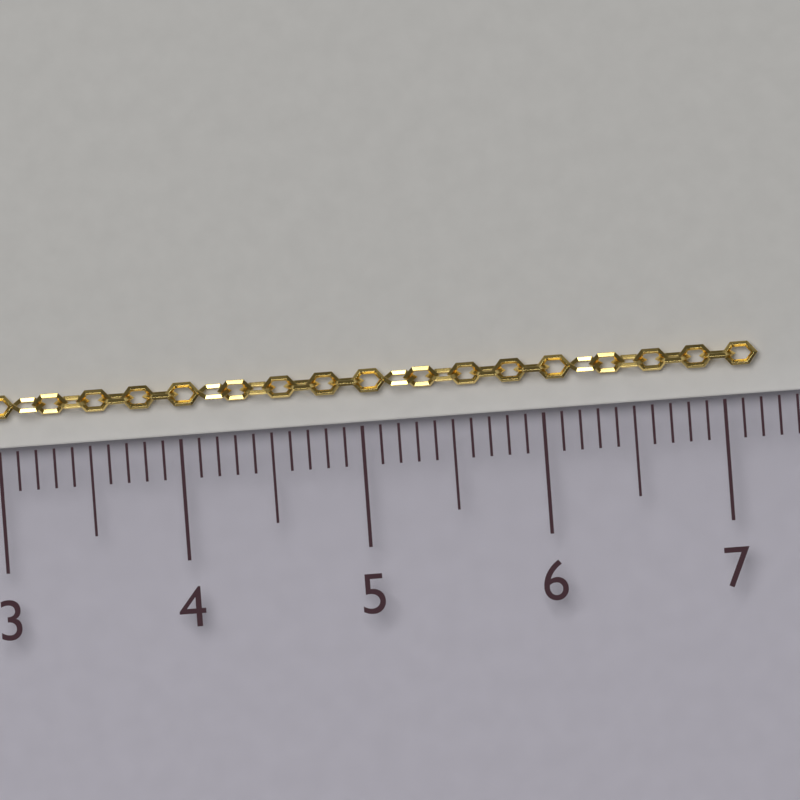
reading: 7.2 cm
